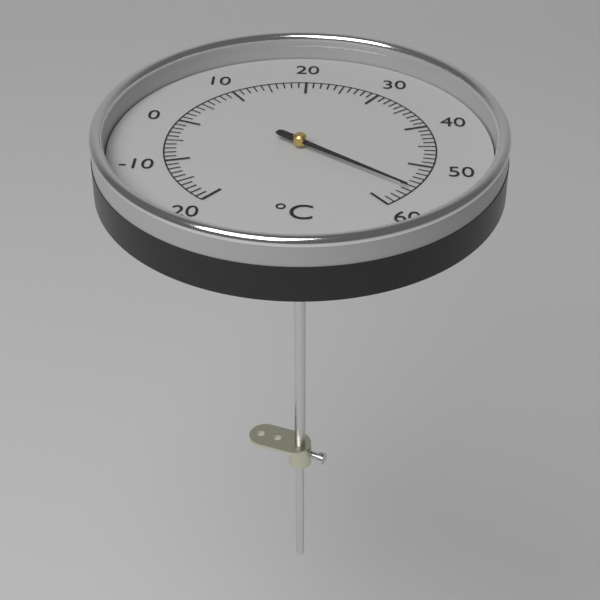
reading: 56 °C
